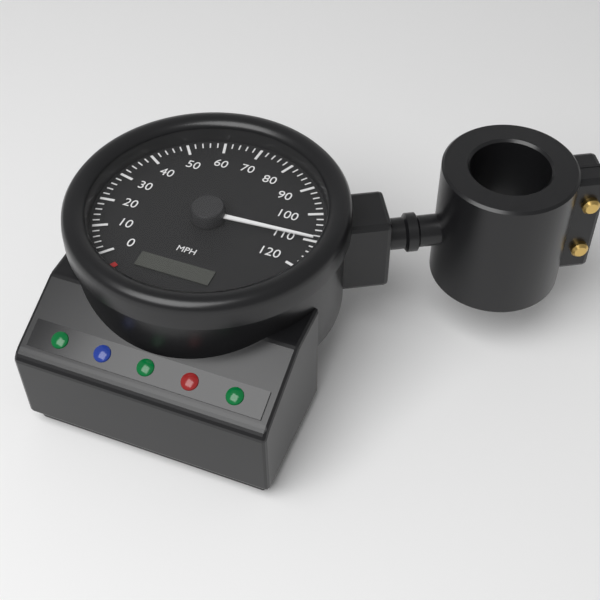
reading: 110 mph
